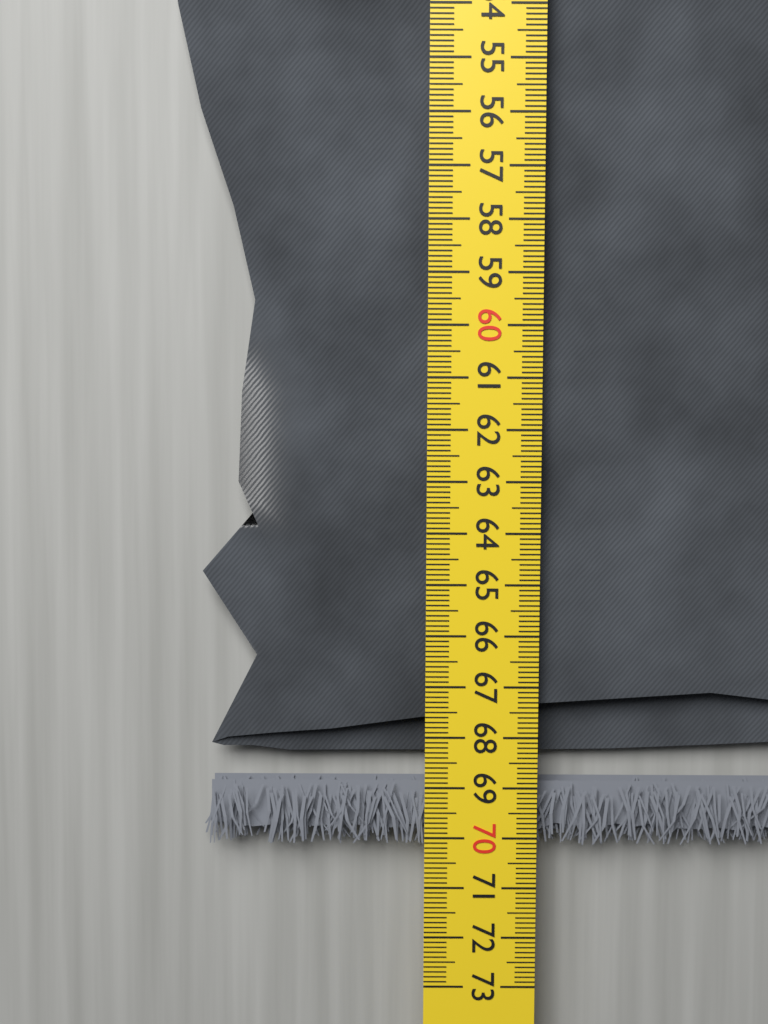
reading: 70.2 cm
